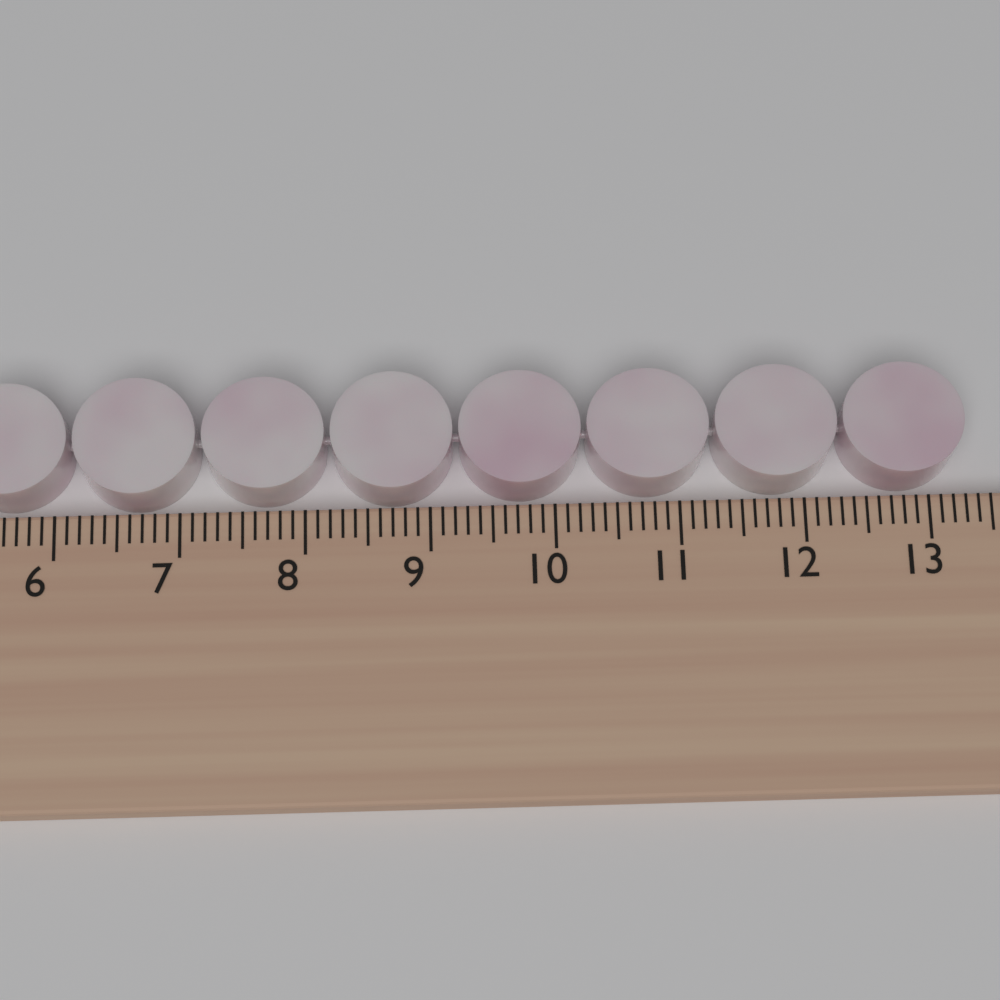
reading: 13.3 cm
